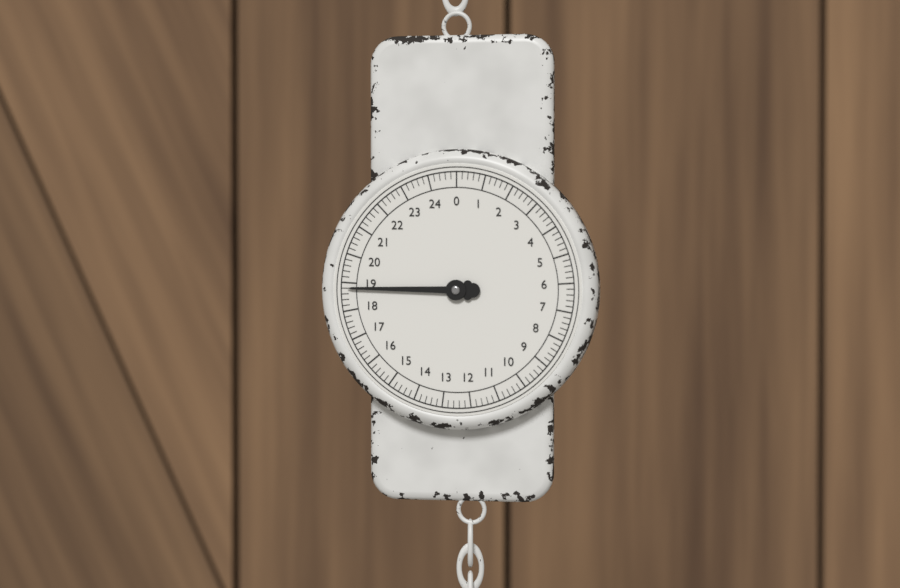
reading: 18.8 (no unit)
